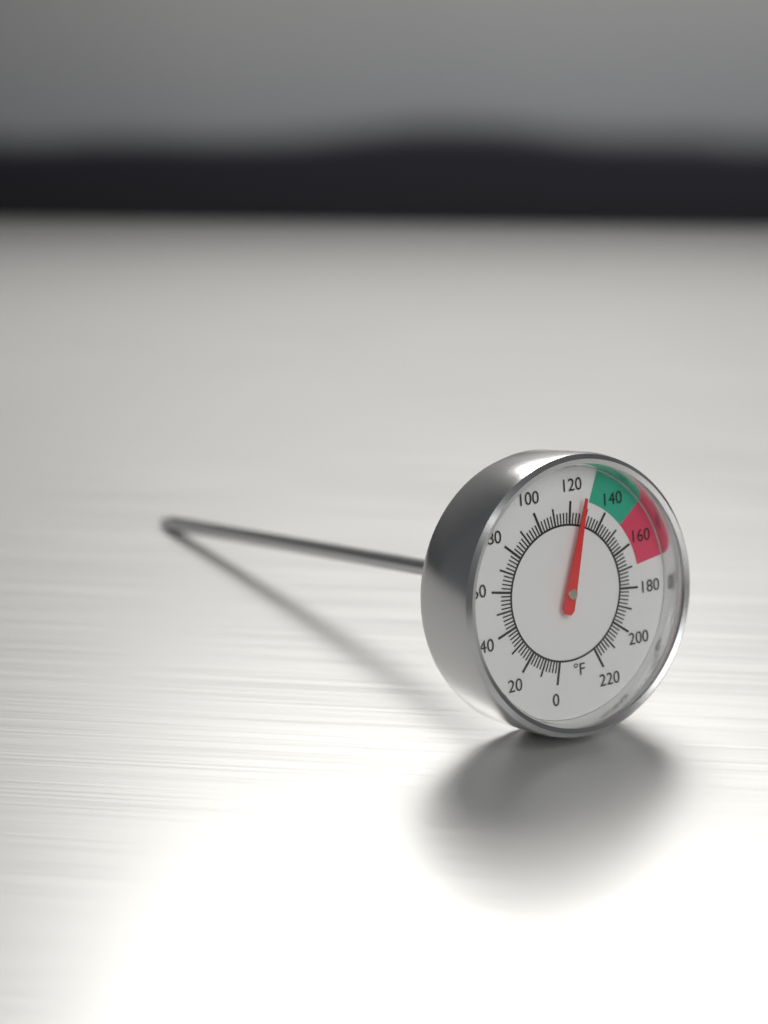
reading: 126 °F
